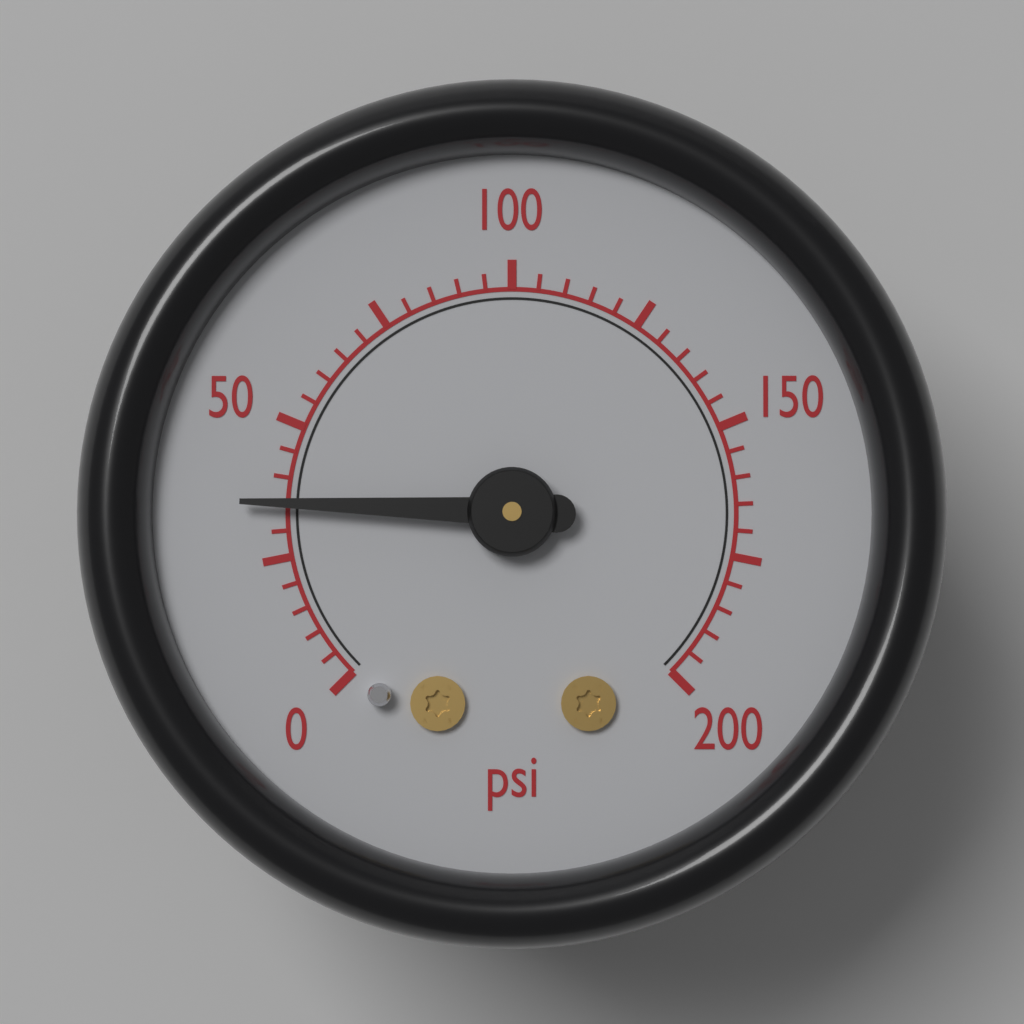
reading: 35 psi
